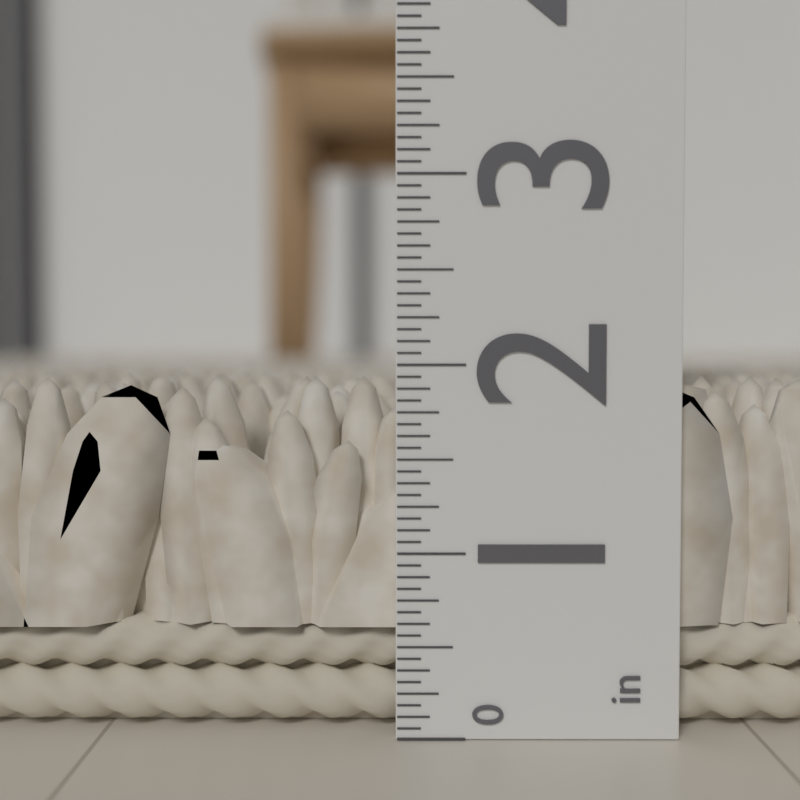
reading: 1.9375 in
